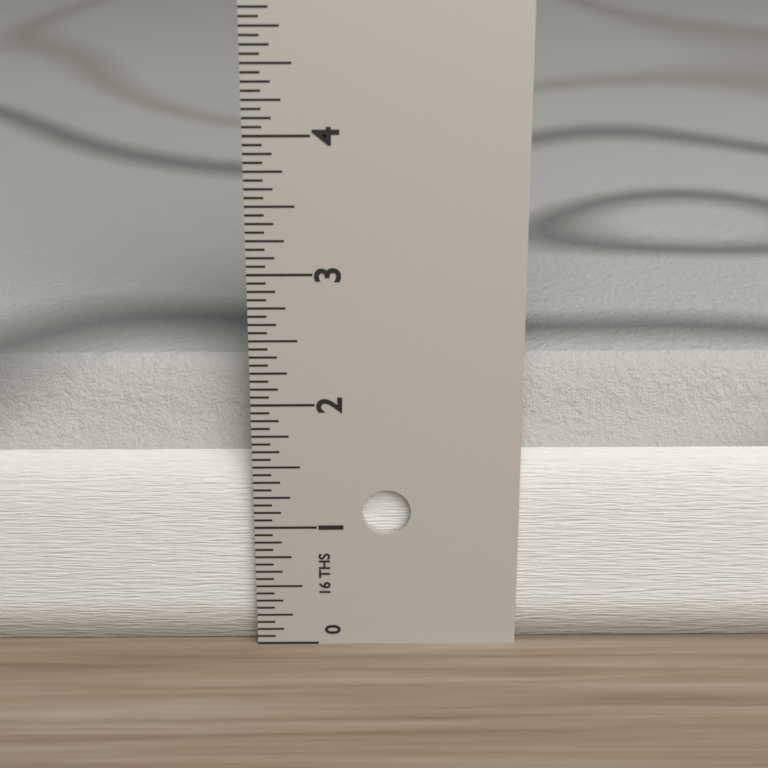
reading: 2.2500 in
